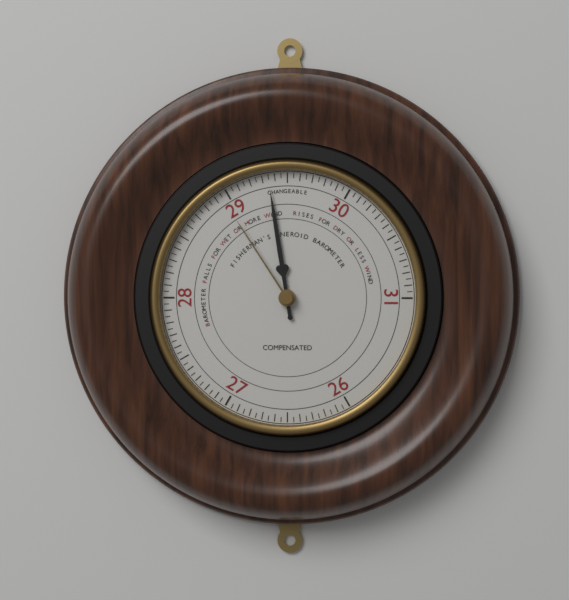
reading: 29.35 (no unit)
